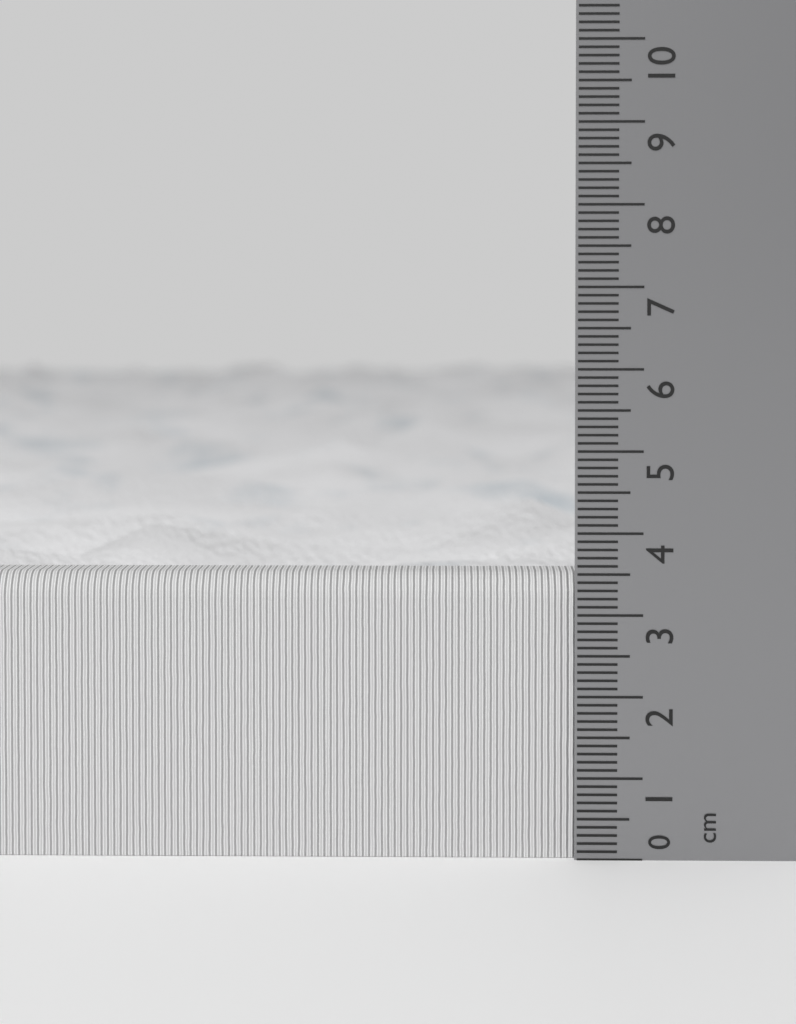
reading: 3.5 cm
